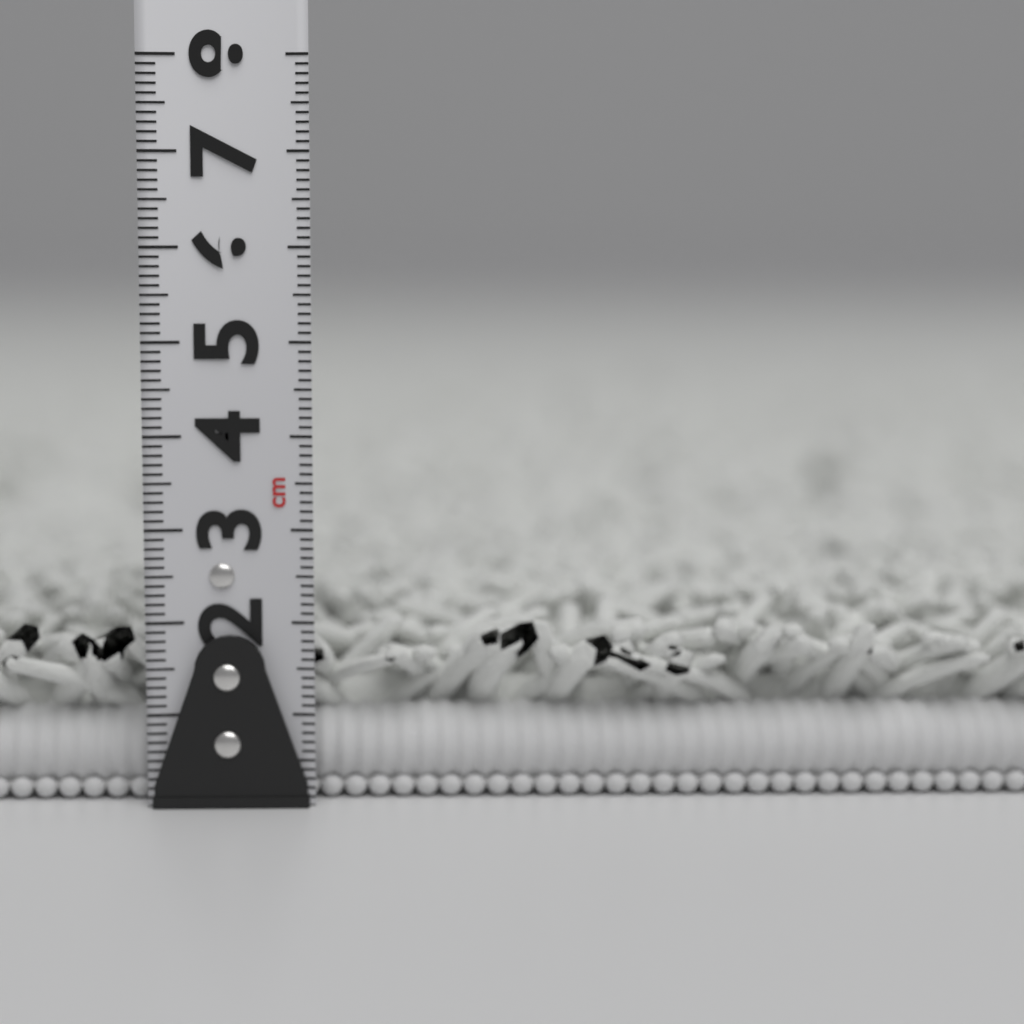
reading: 2.0 cm
